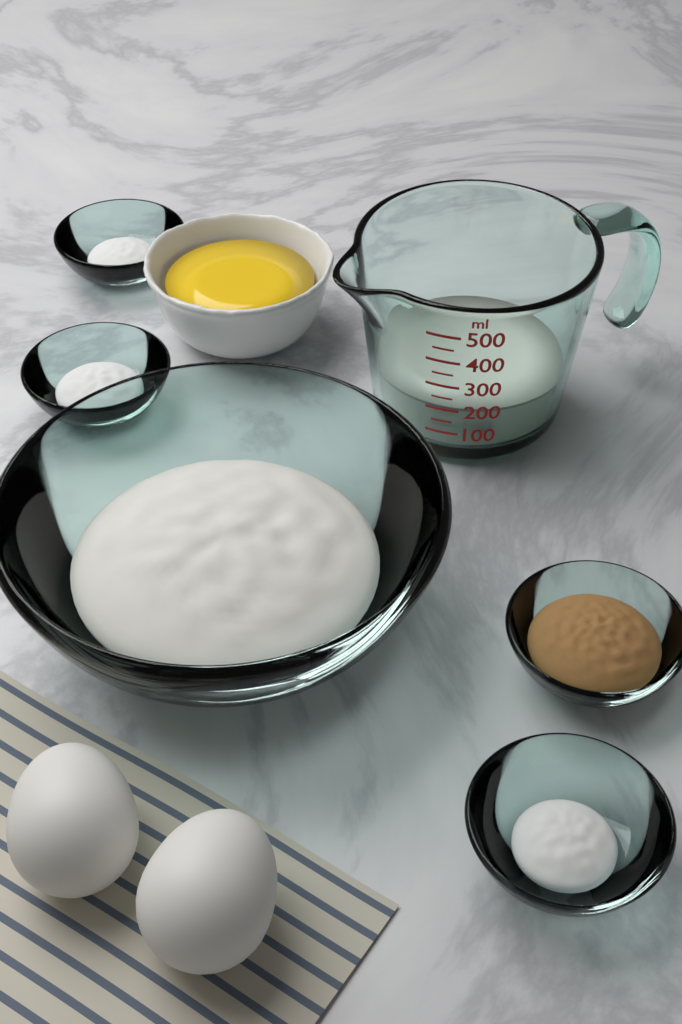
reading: 200 ml
